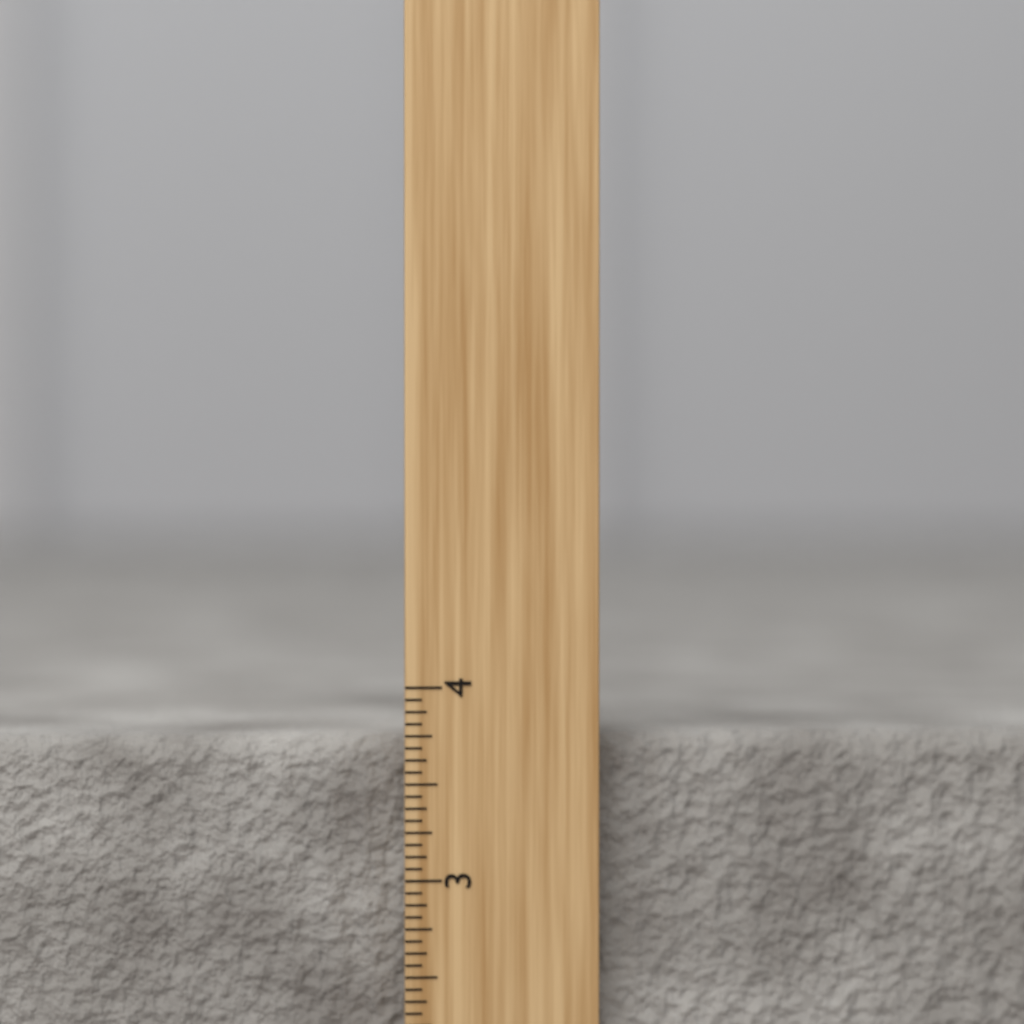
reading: 3.7500 inch
